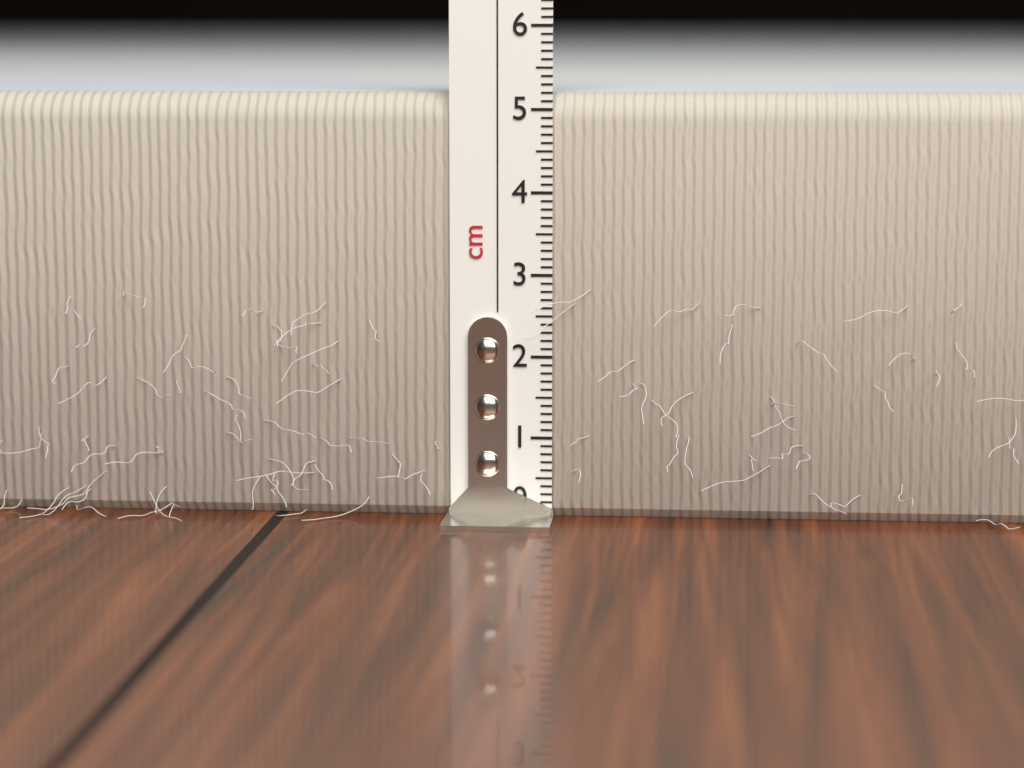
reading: 5.2 cm
